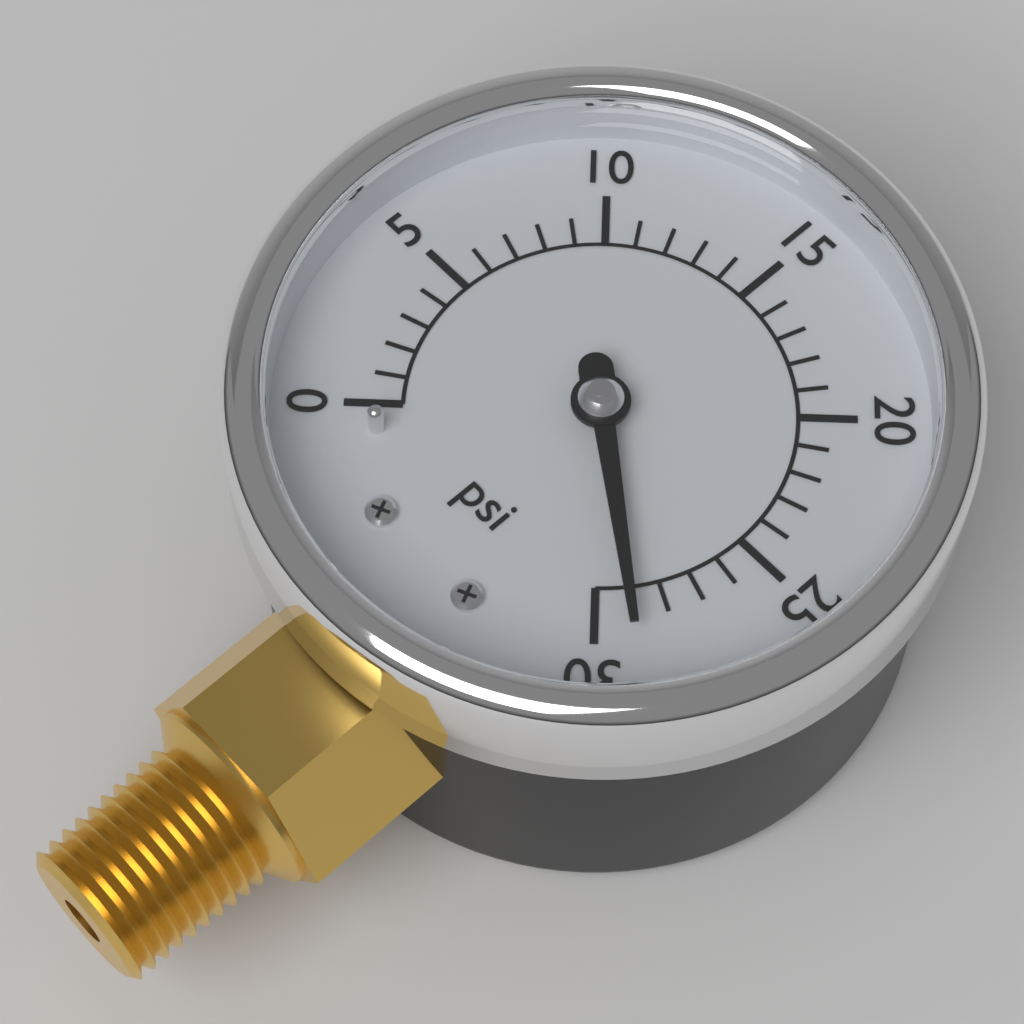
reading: 29 psi
